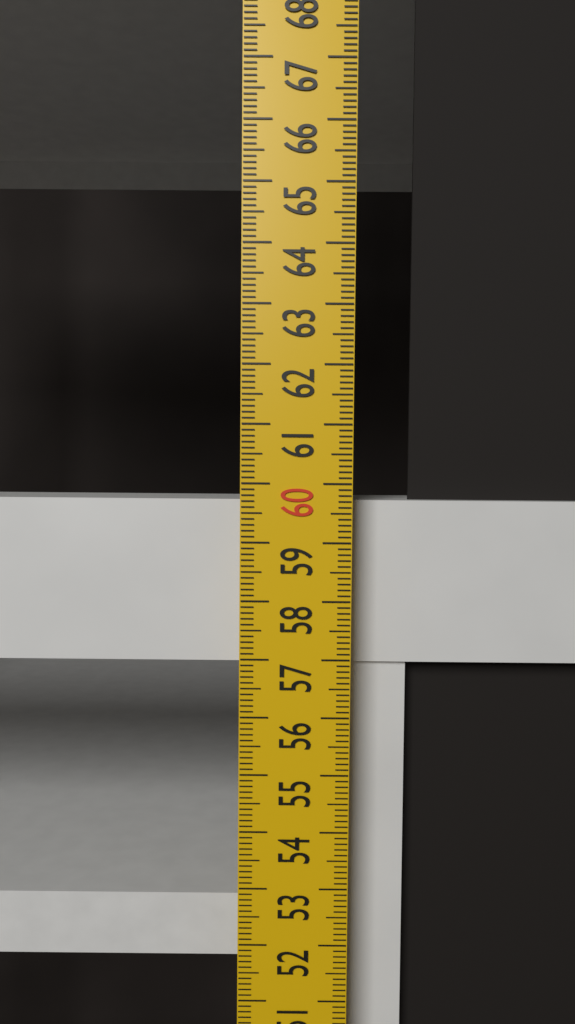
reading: 59.7 cm
